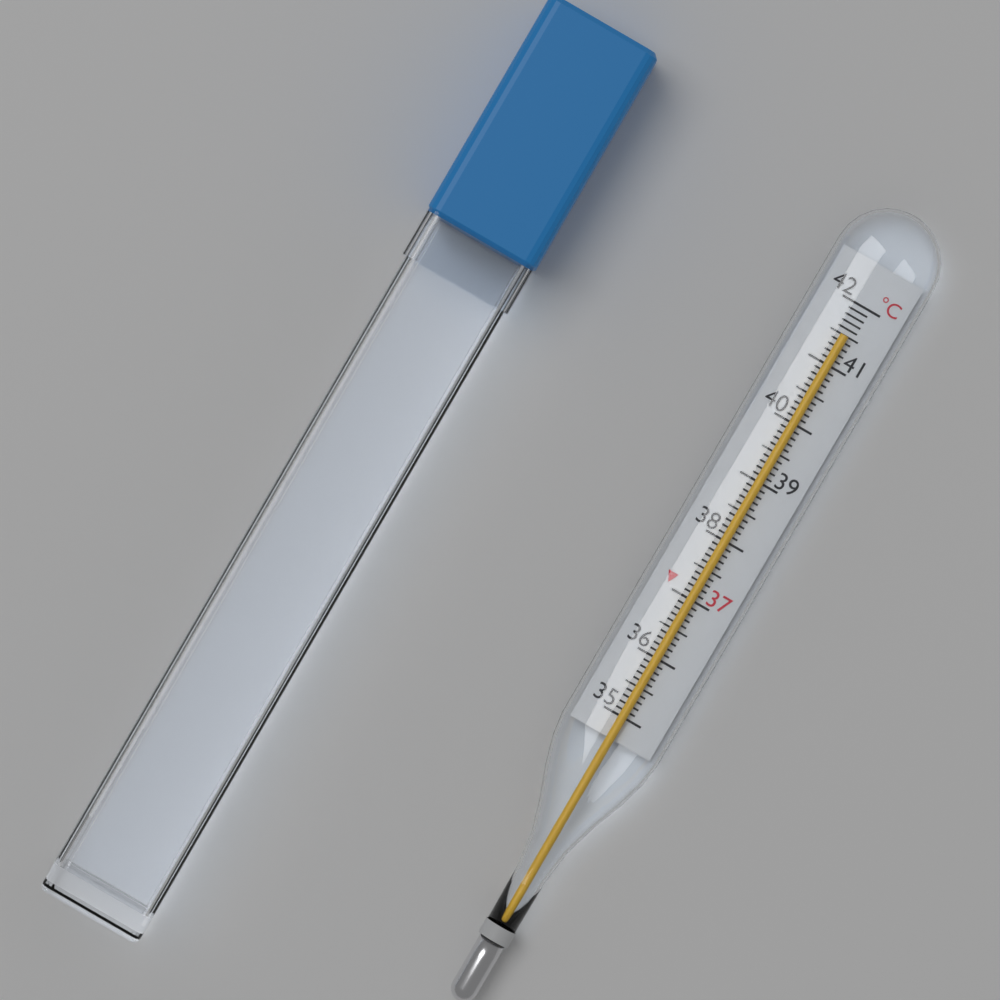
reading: 41.5 °C
